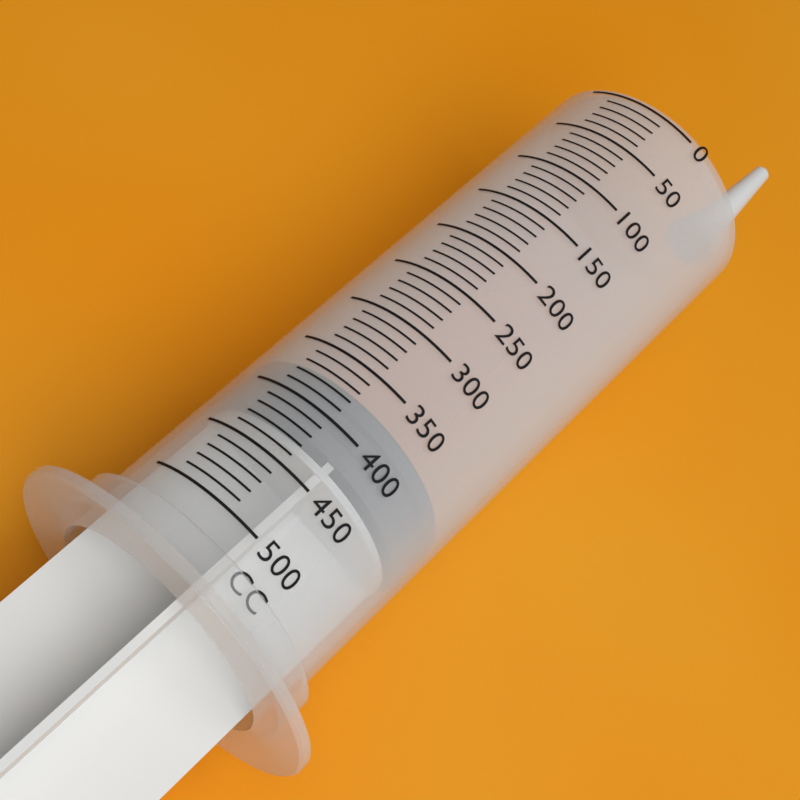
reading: 370 cc
